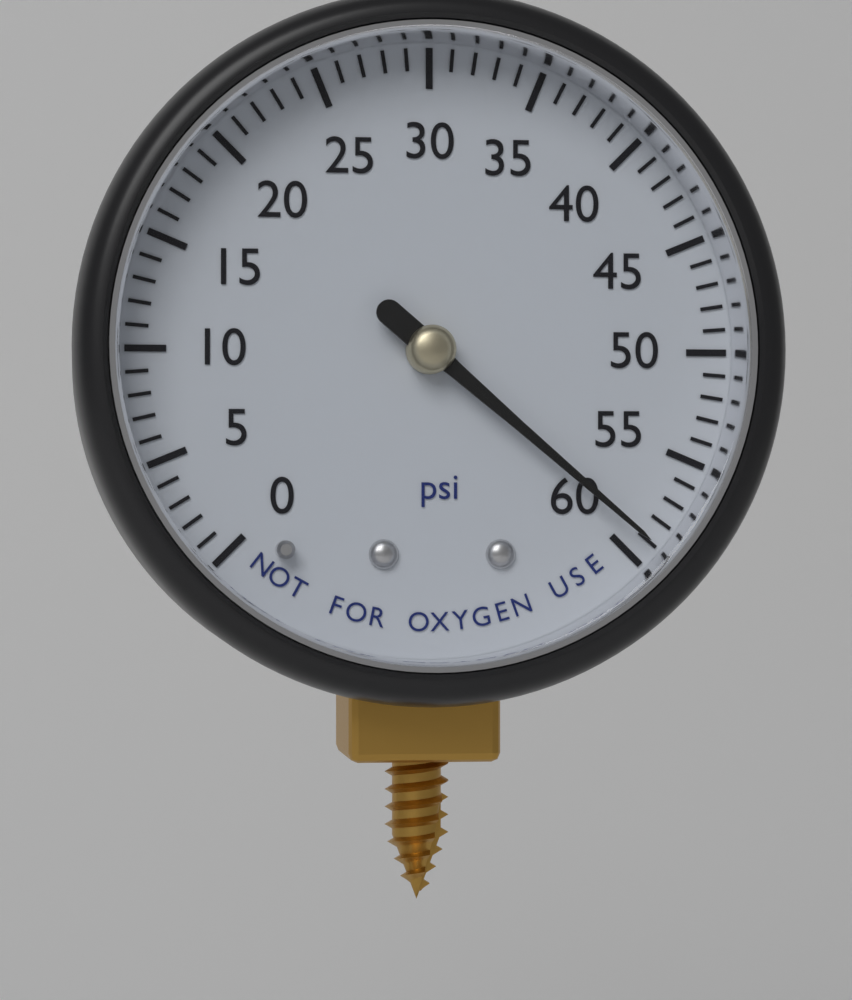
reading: 59 psi
